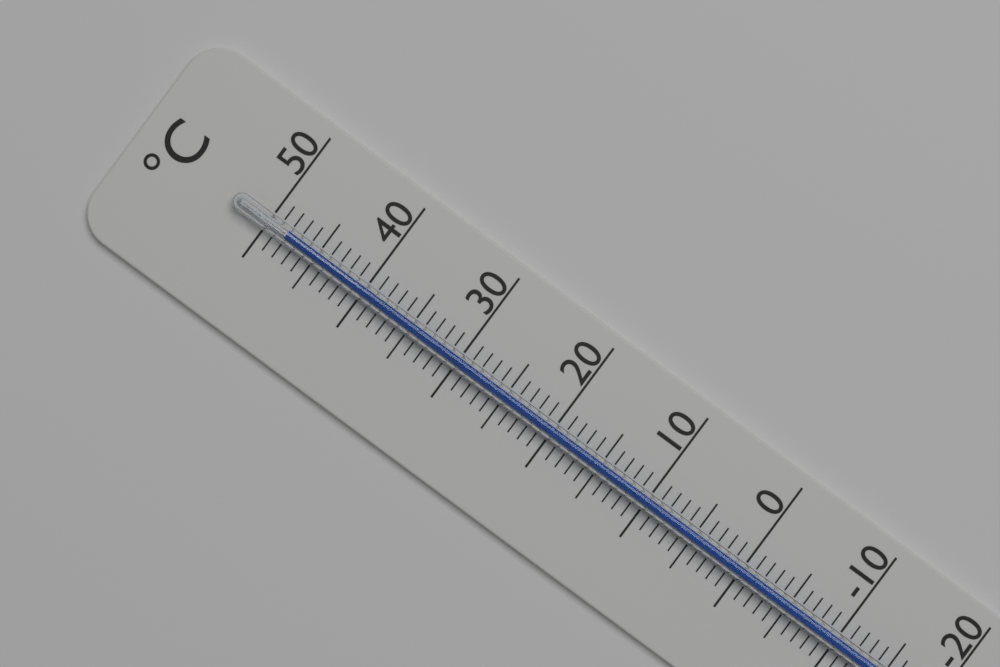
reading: 48 °C
